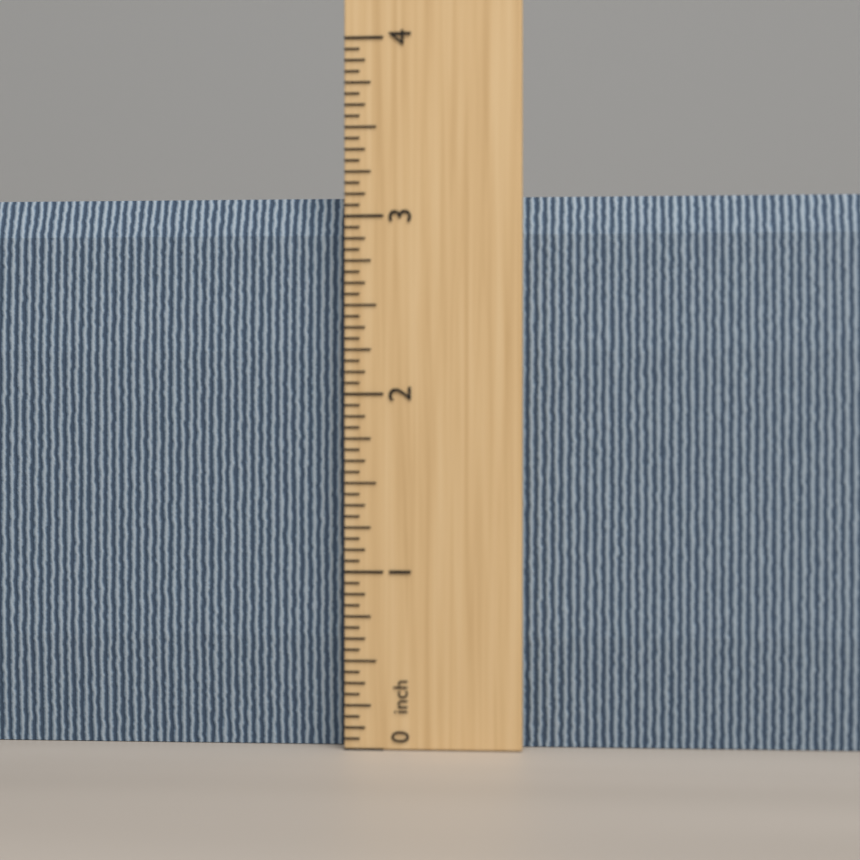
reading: 3.1250 inch
